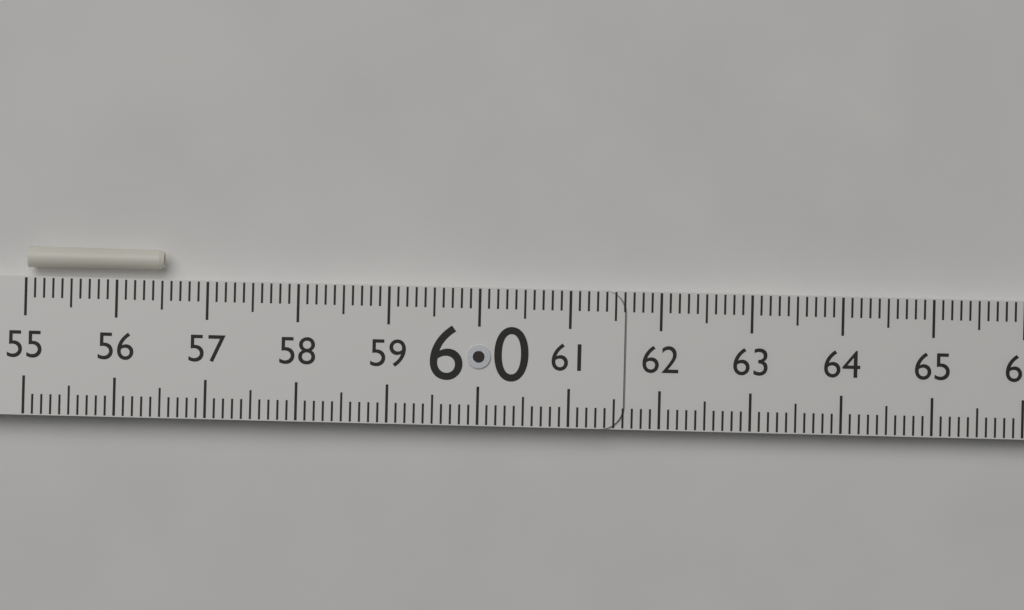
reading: 56.5 (no unit)
